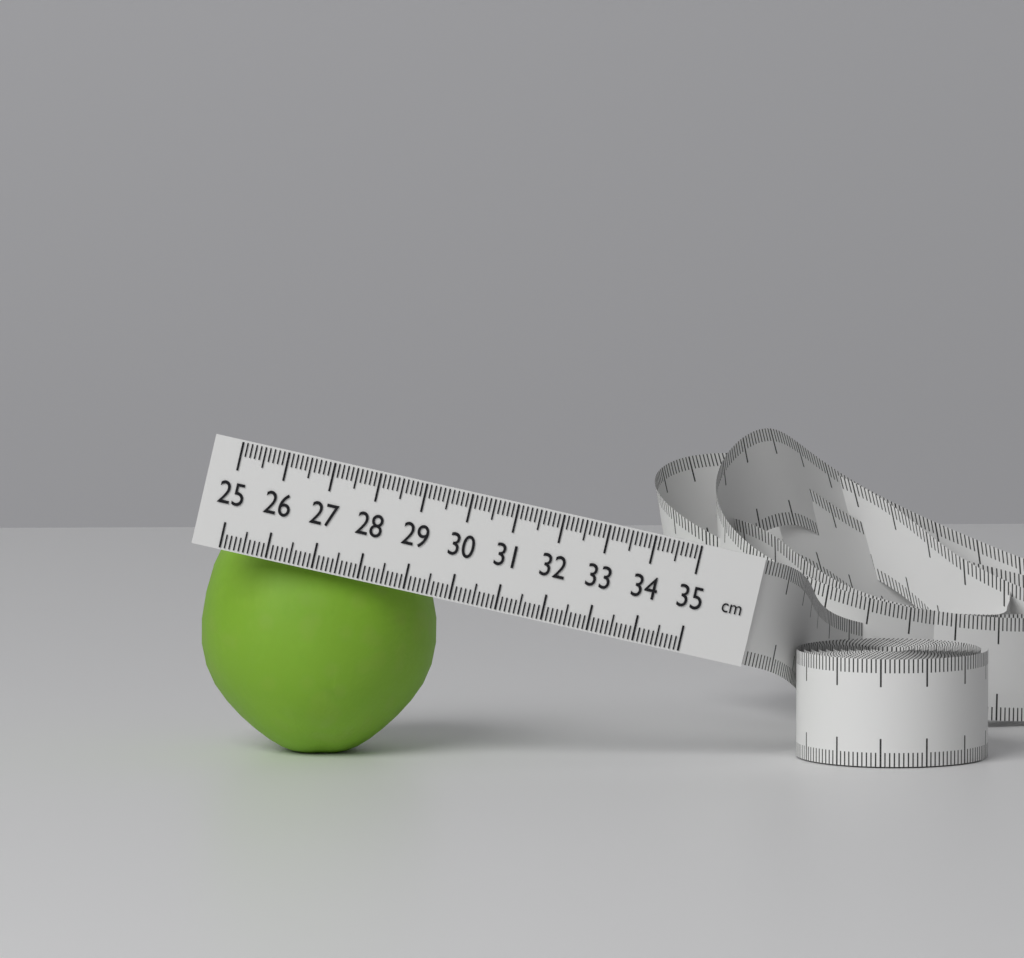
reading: 30.1 cm
